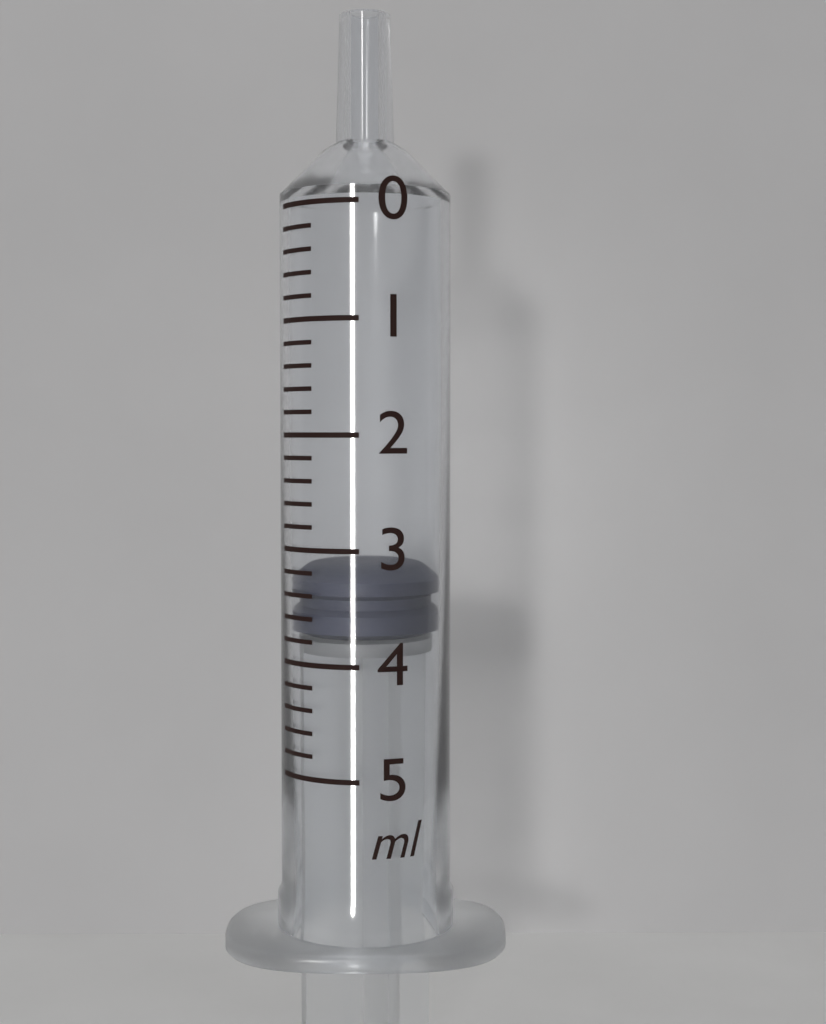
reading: 3.2 ml
